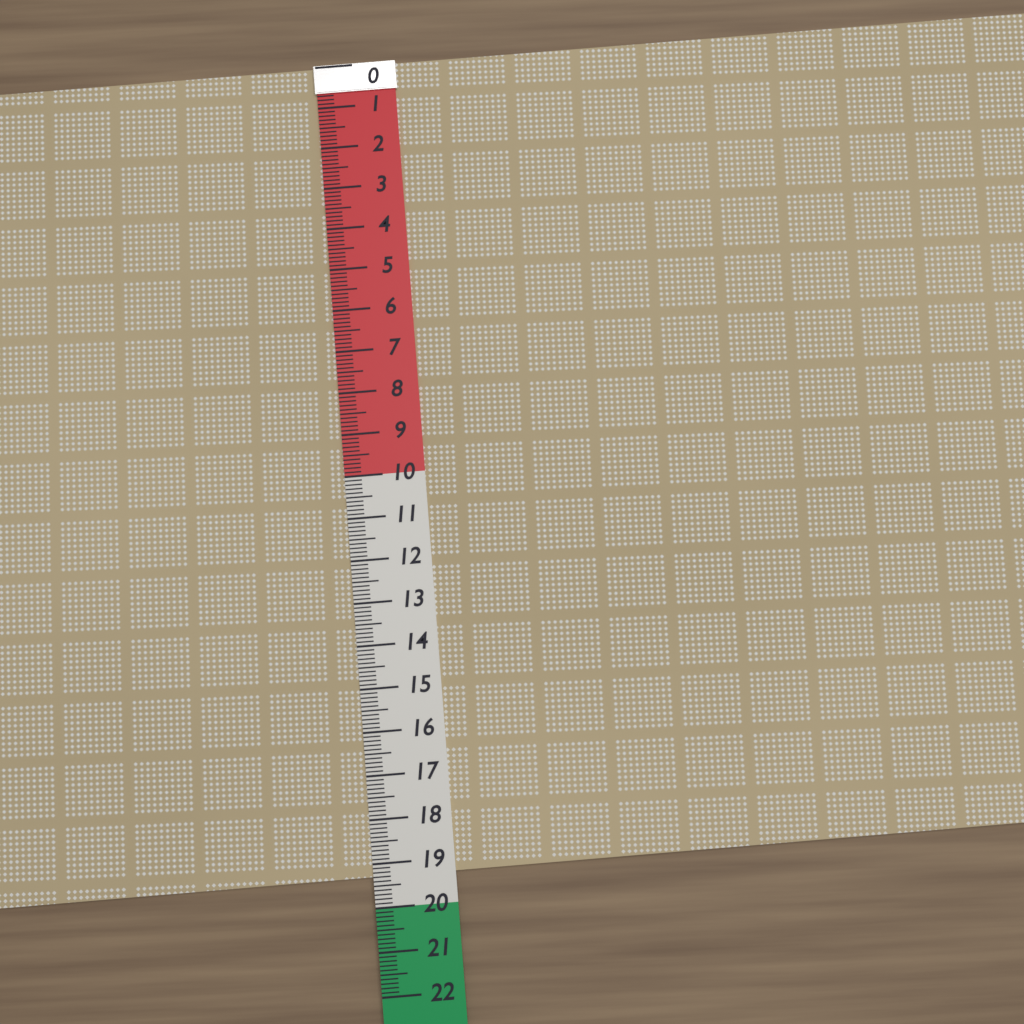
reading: 19.3 (no unit)
